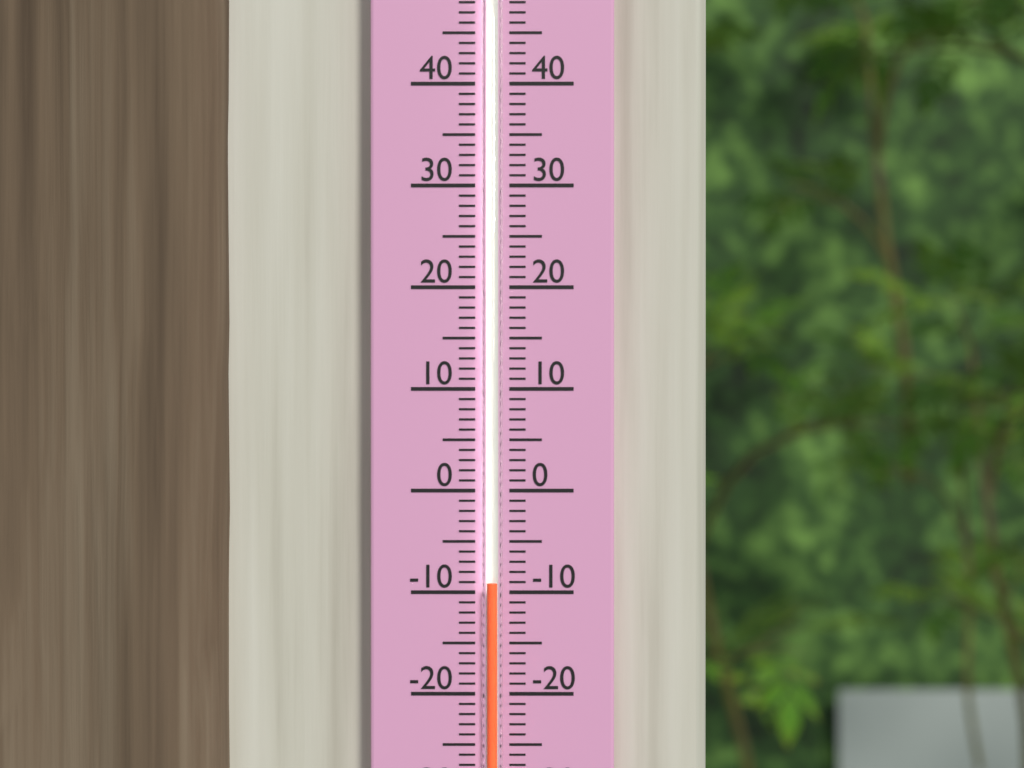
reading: -9 (no unit)
